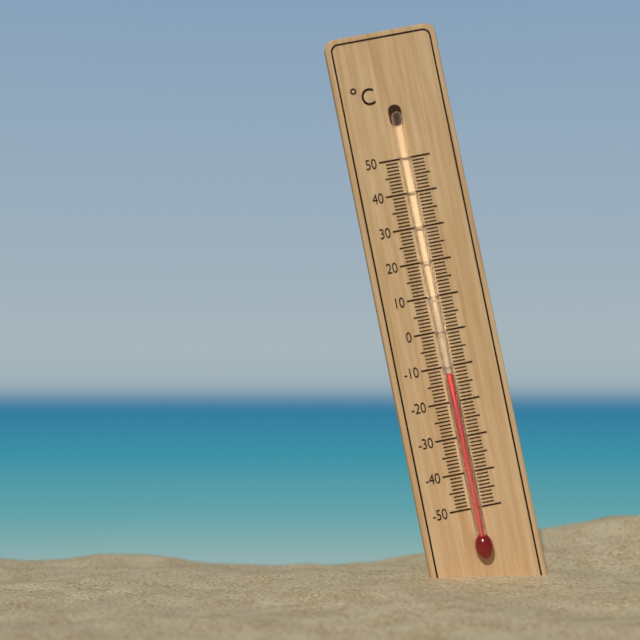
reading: -12 °C
